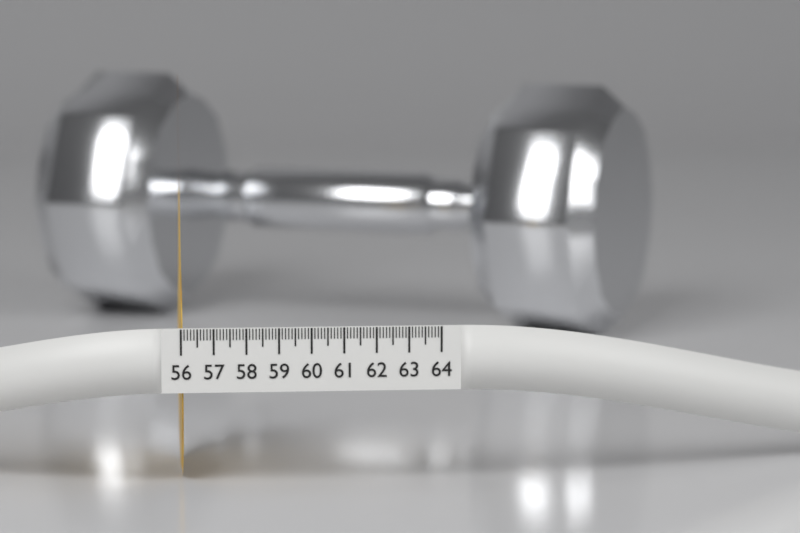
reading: 56.1 (no unit)
